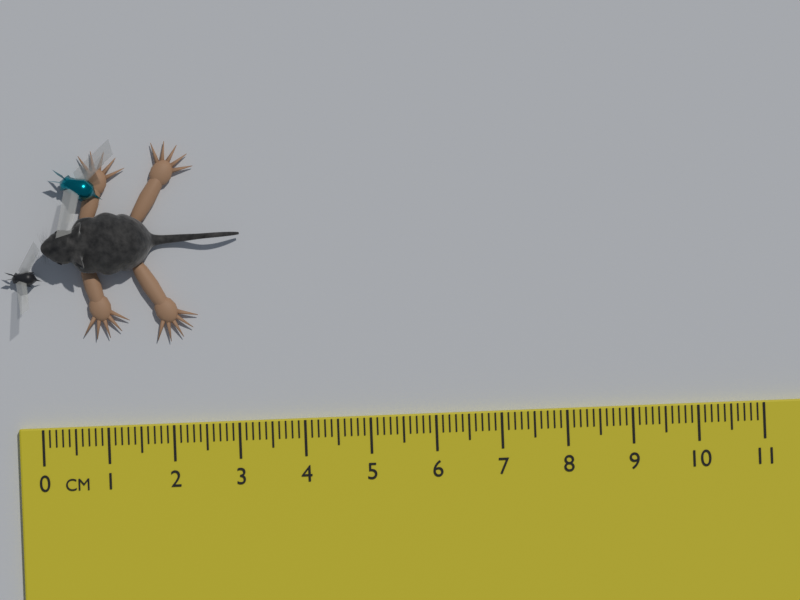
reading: 3.1 cm
